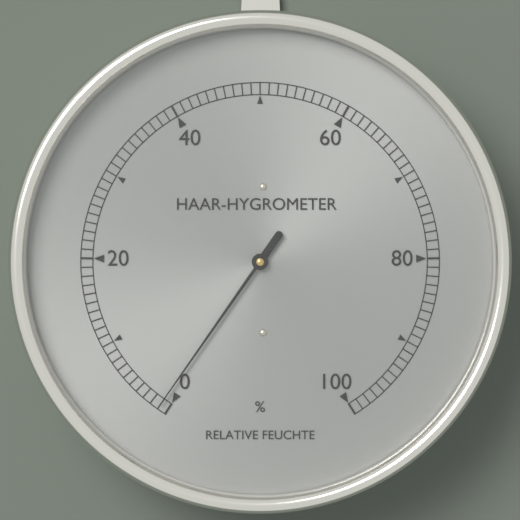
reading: 1 %
